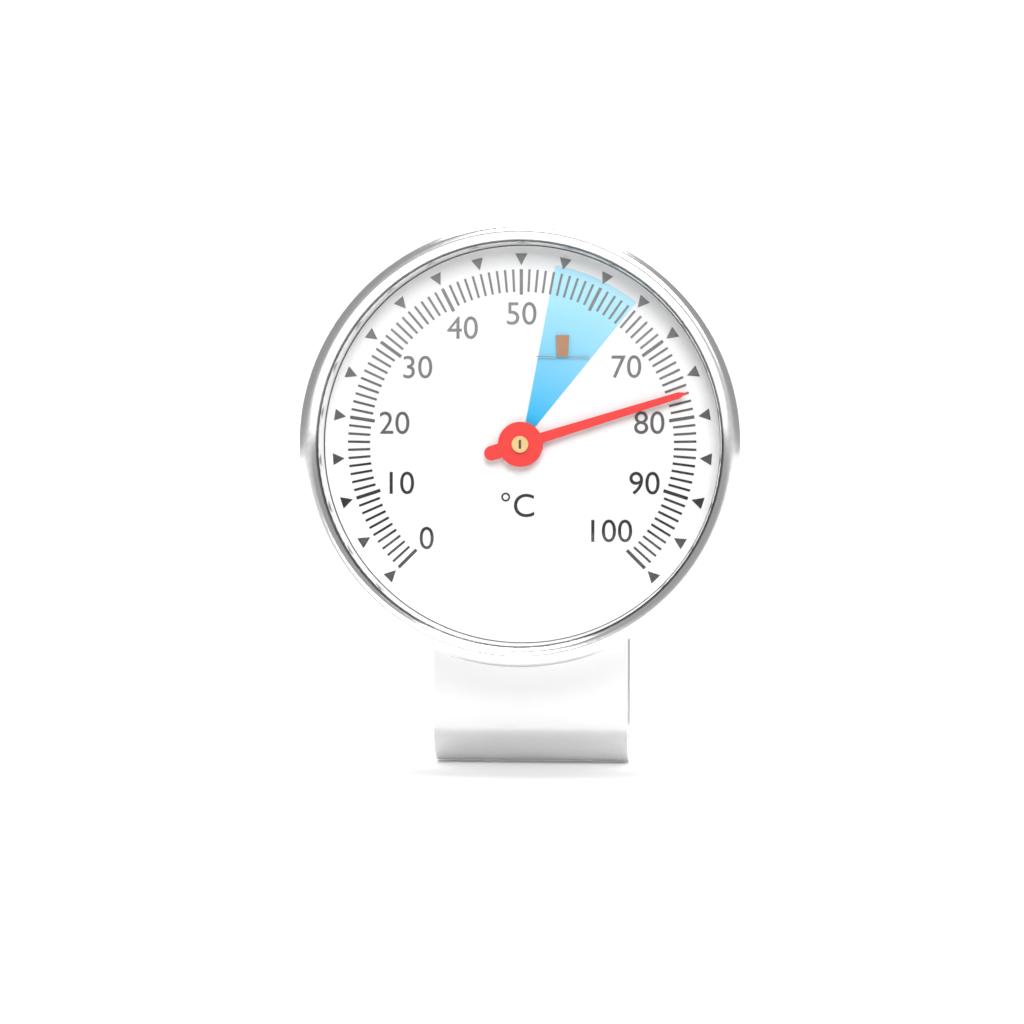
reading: 77 °C
